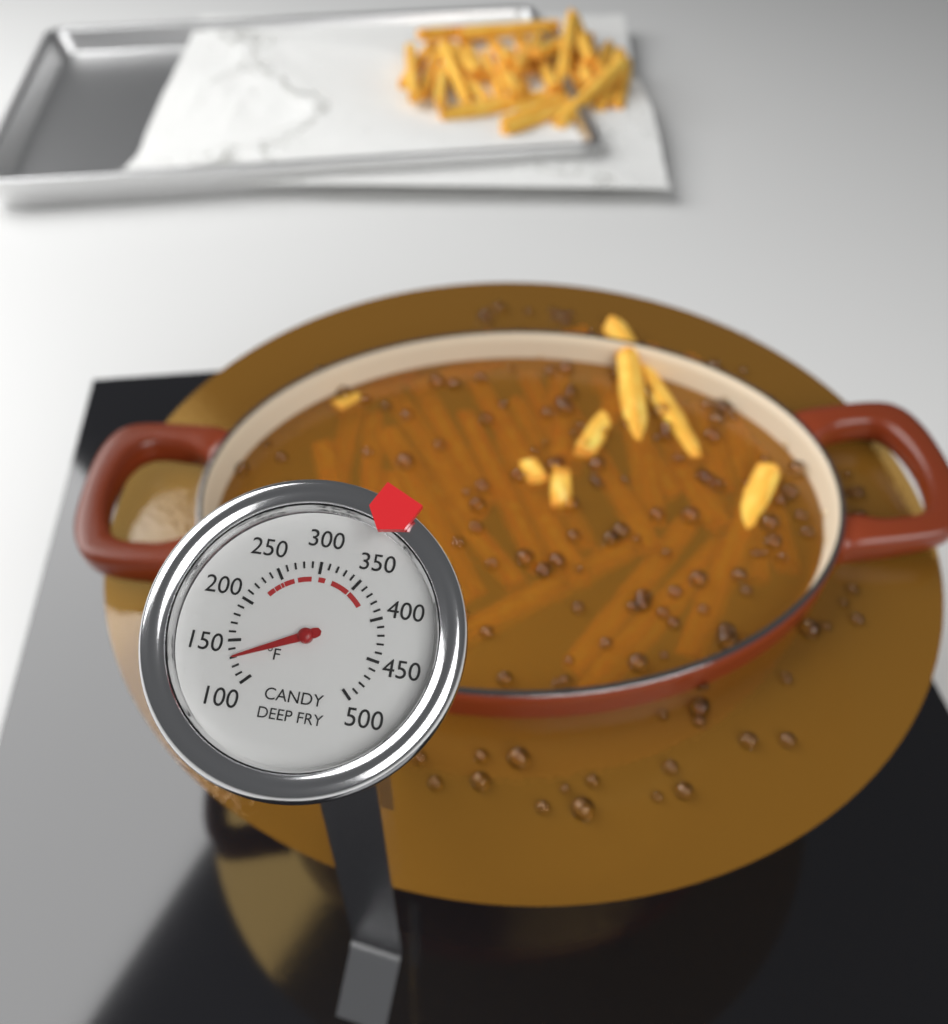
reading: 130 °F
